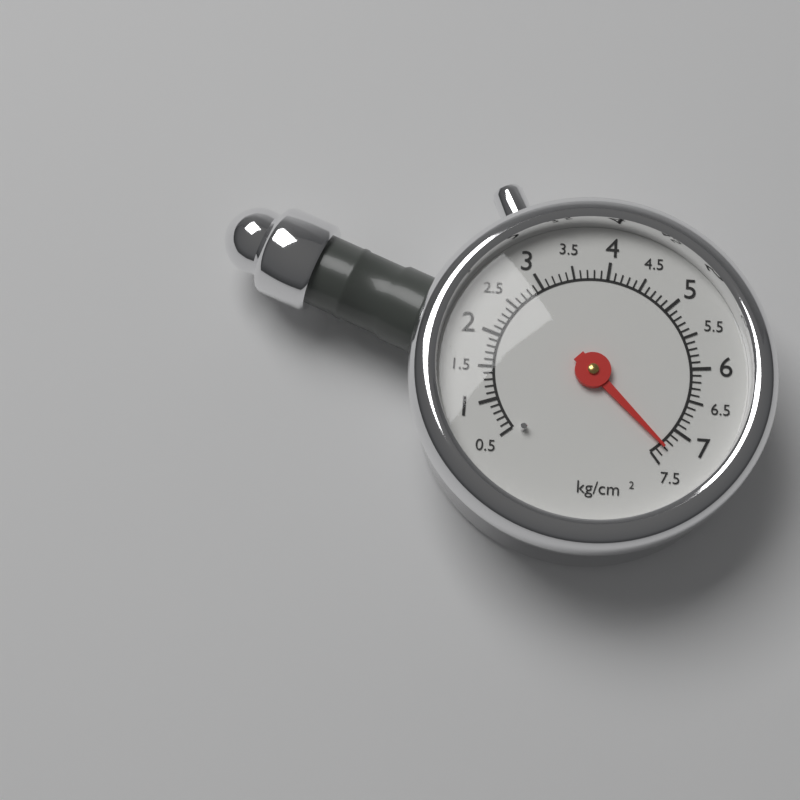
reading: 7.3 kg/cm²
